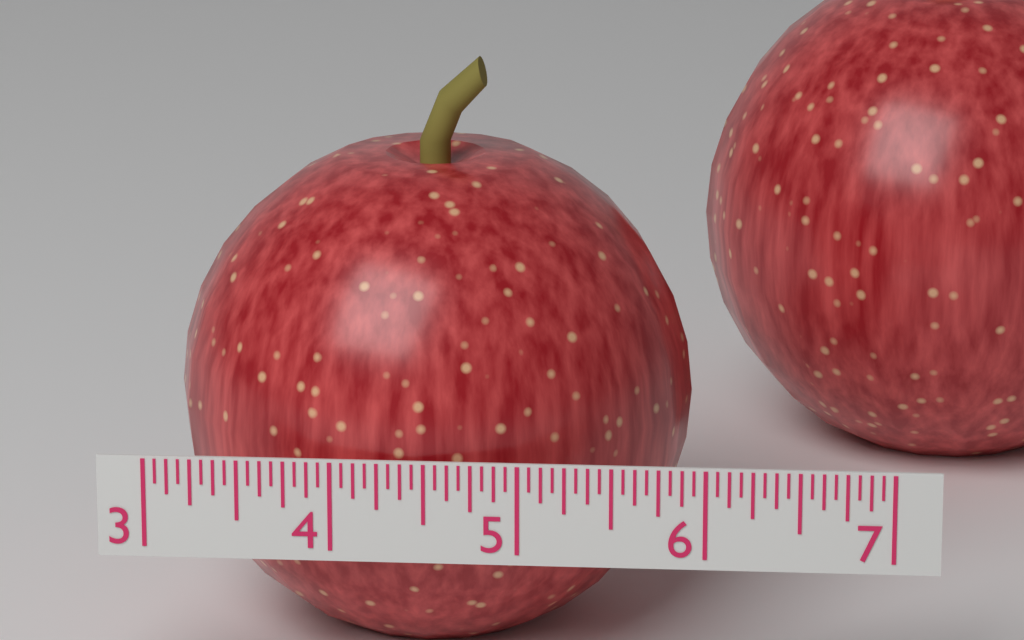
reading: 5.8750 (no unit)
